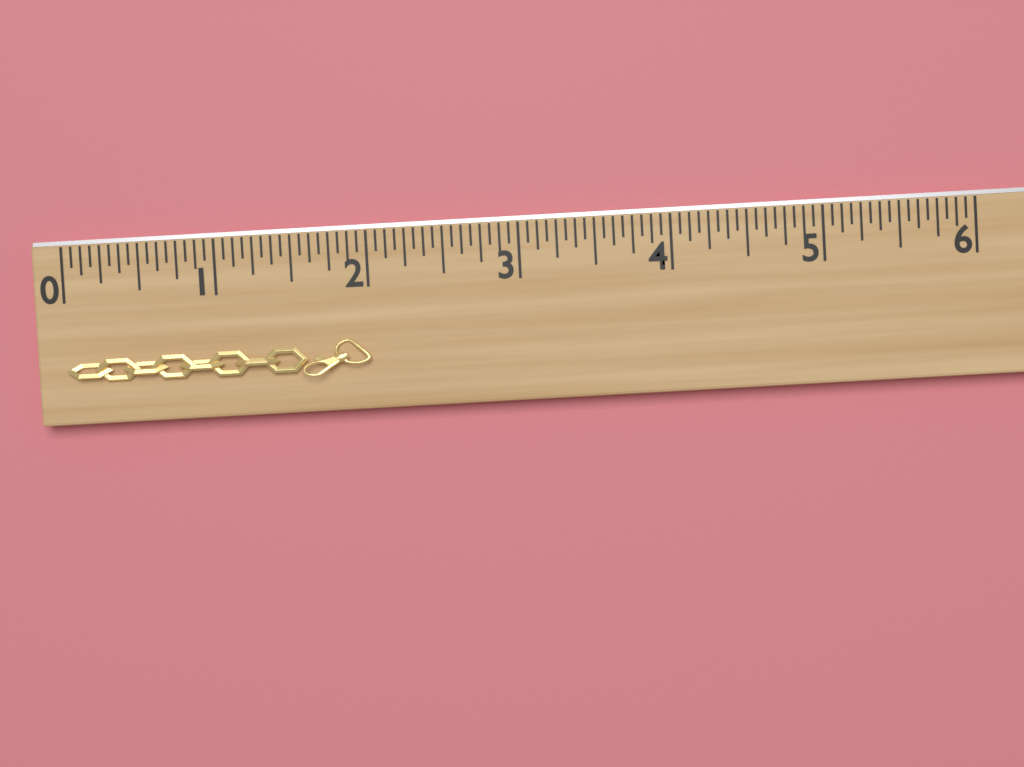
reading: 2.0000 (no unit)
